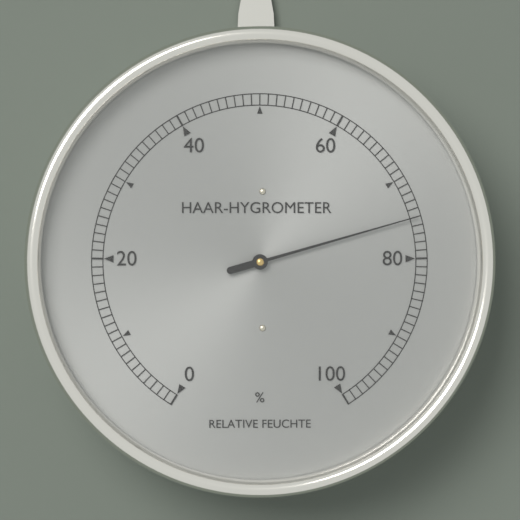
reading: 75 %
